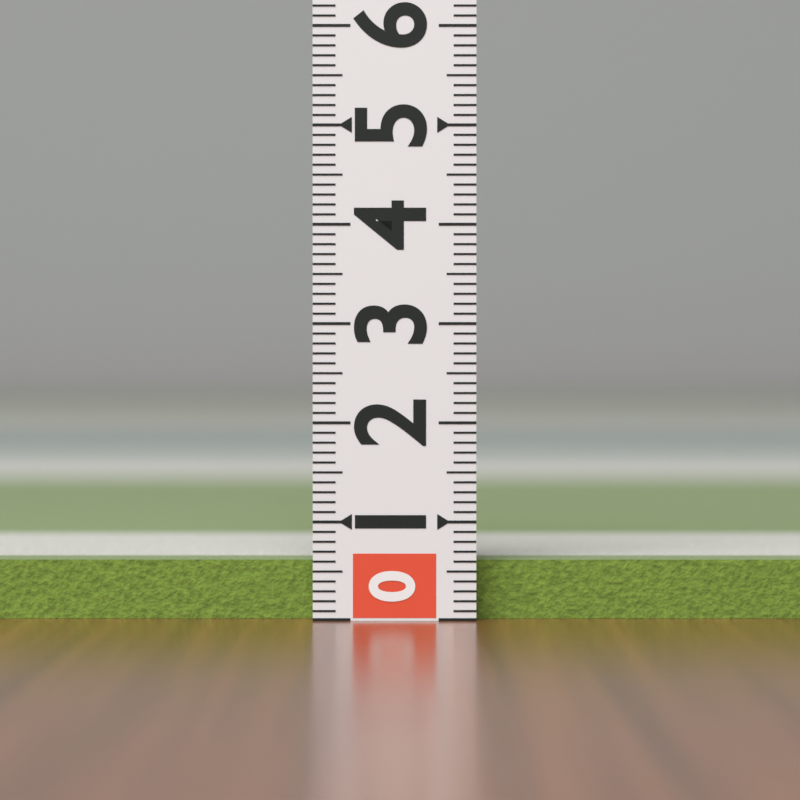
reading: 0.6 (no unit)
